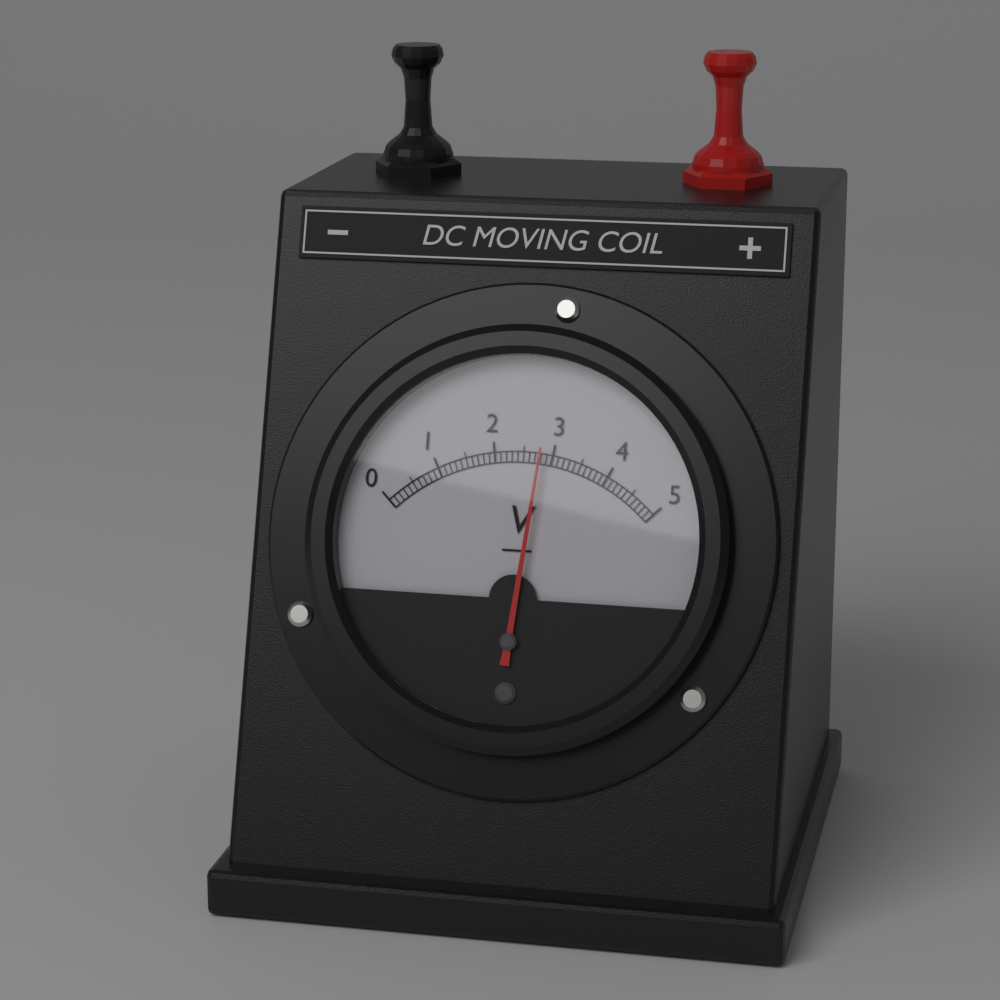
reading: 2.8 V
